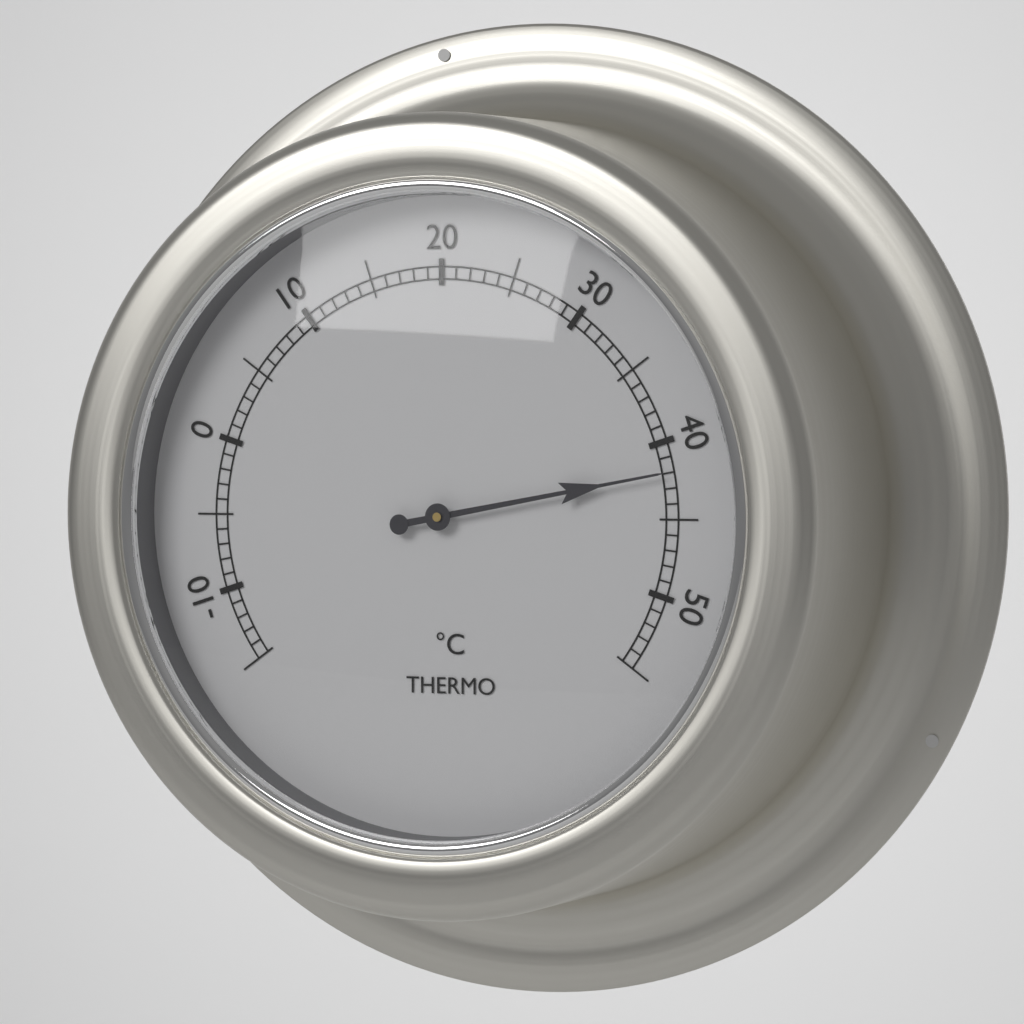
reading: 42 °C
